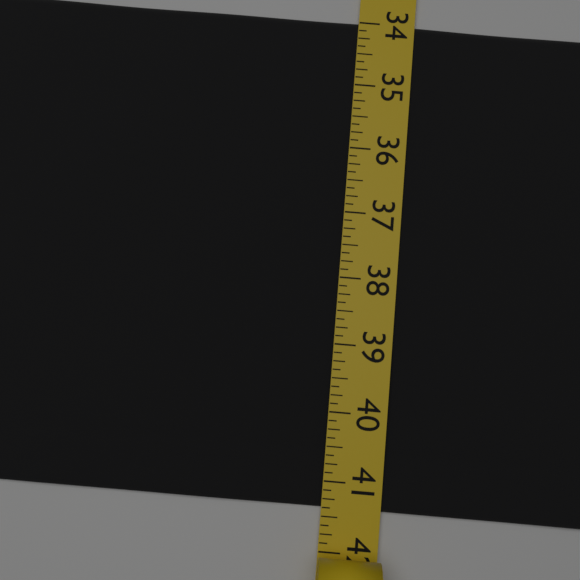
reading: 41.375 (no unit)
